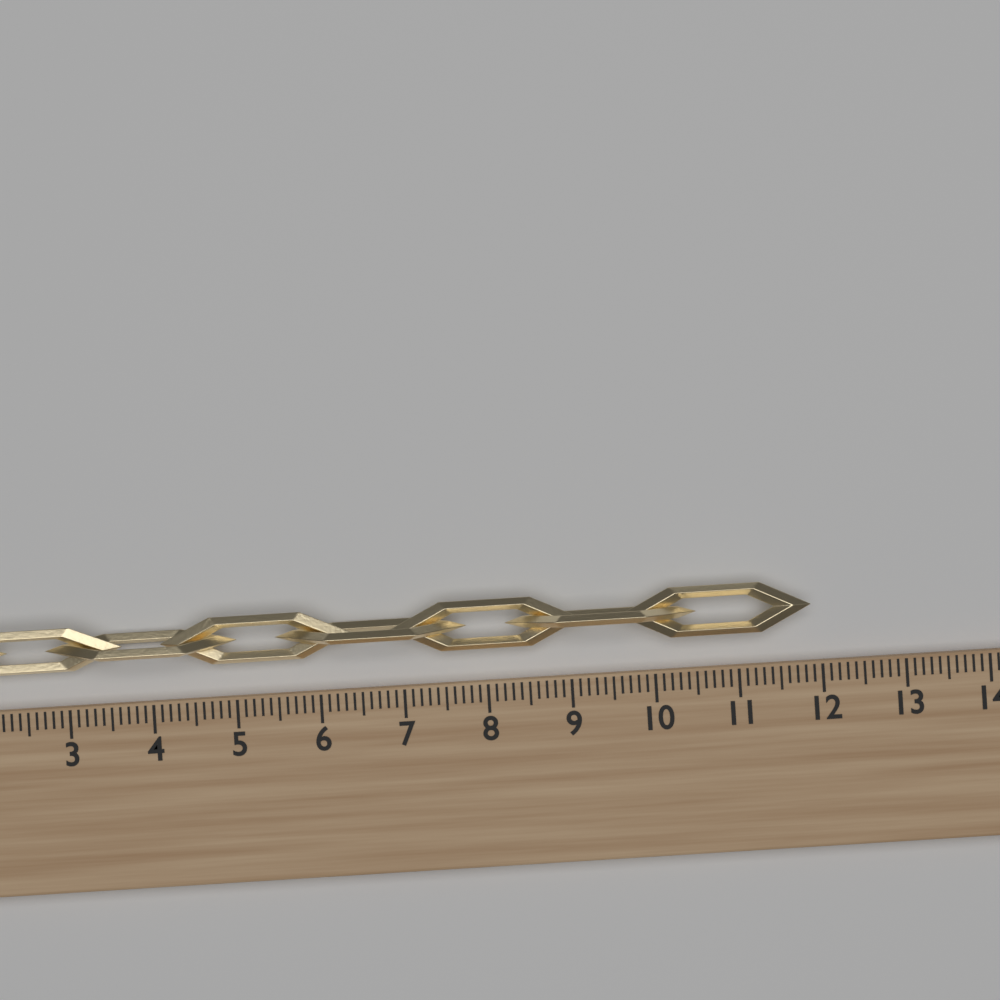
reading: 11.9 (no unit)
